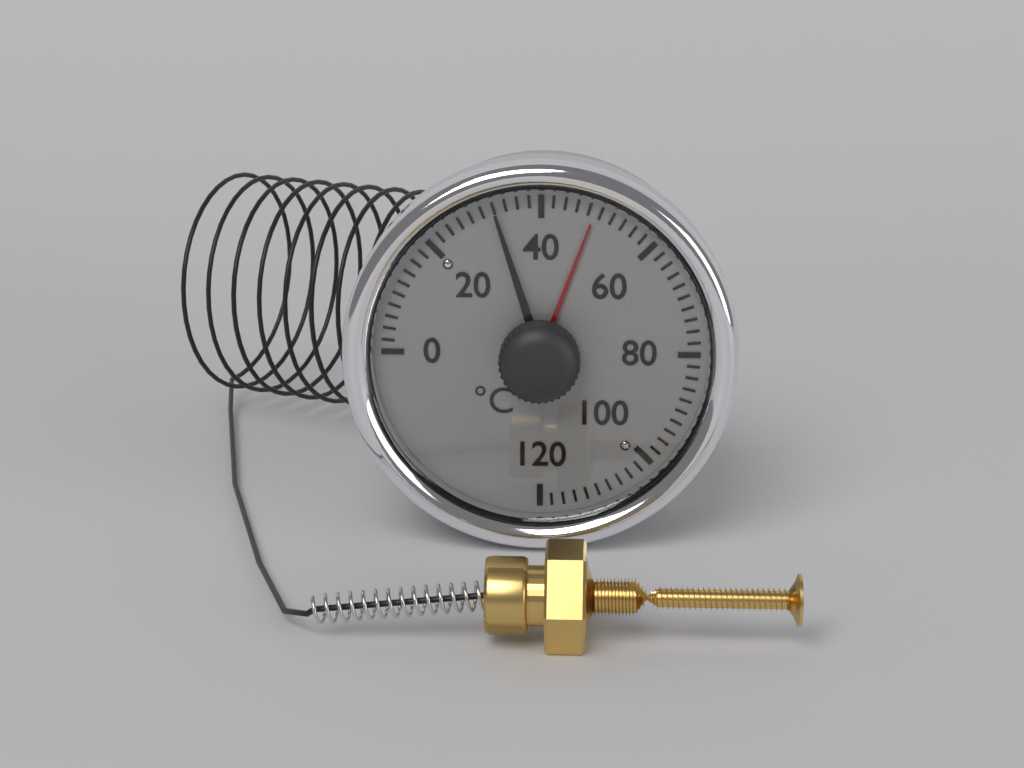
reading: 32 °C
